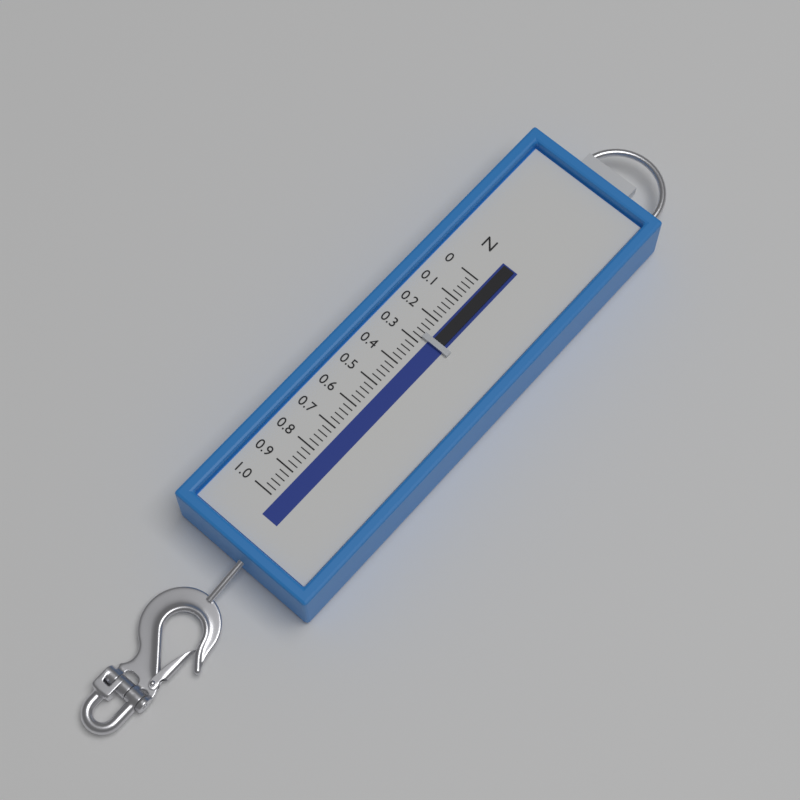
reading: 0.28 N
